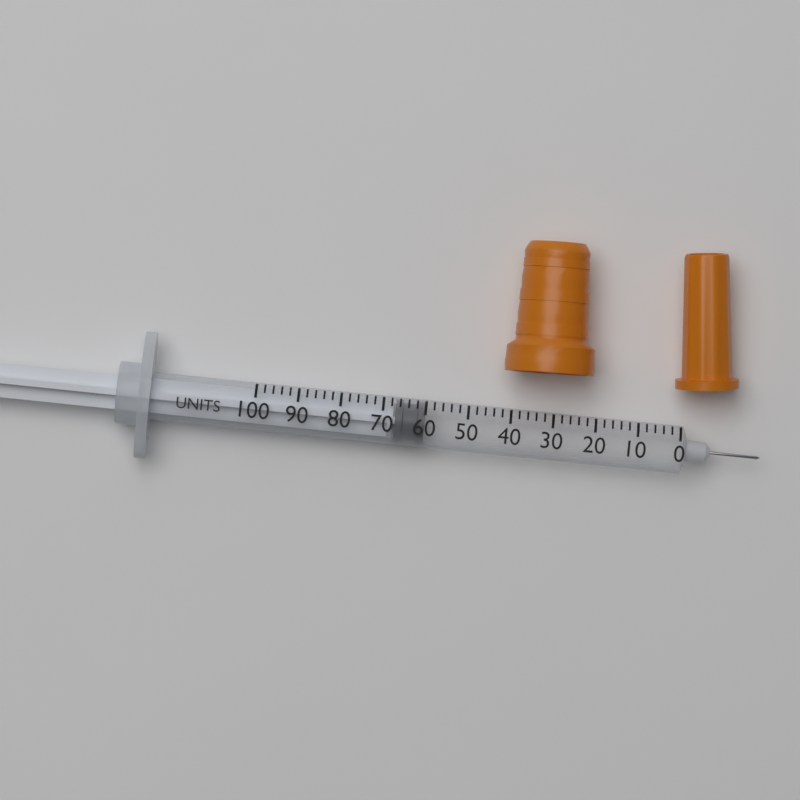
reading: 60 units
